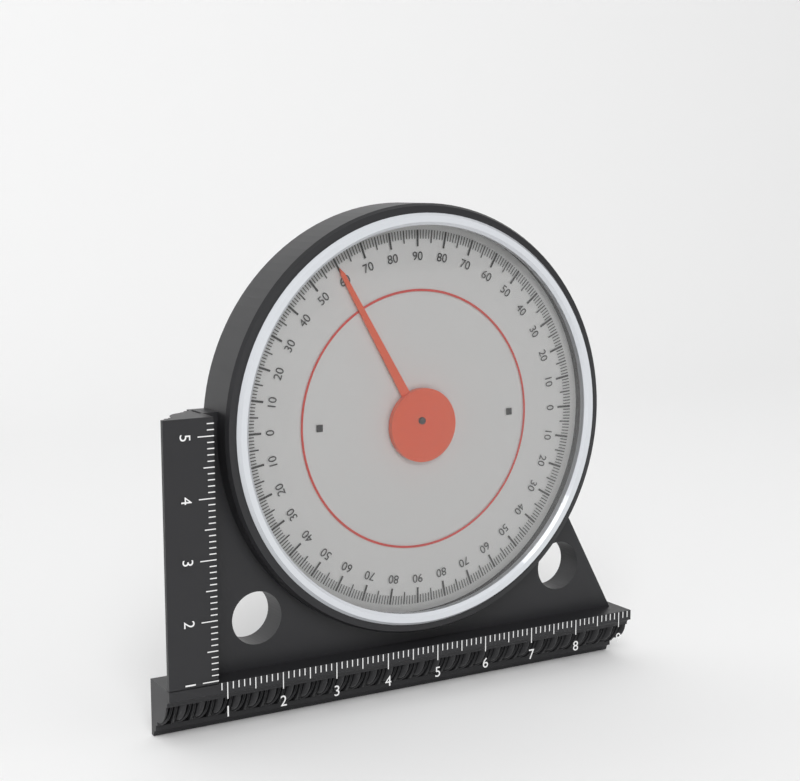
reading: 60 (no unit)
